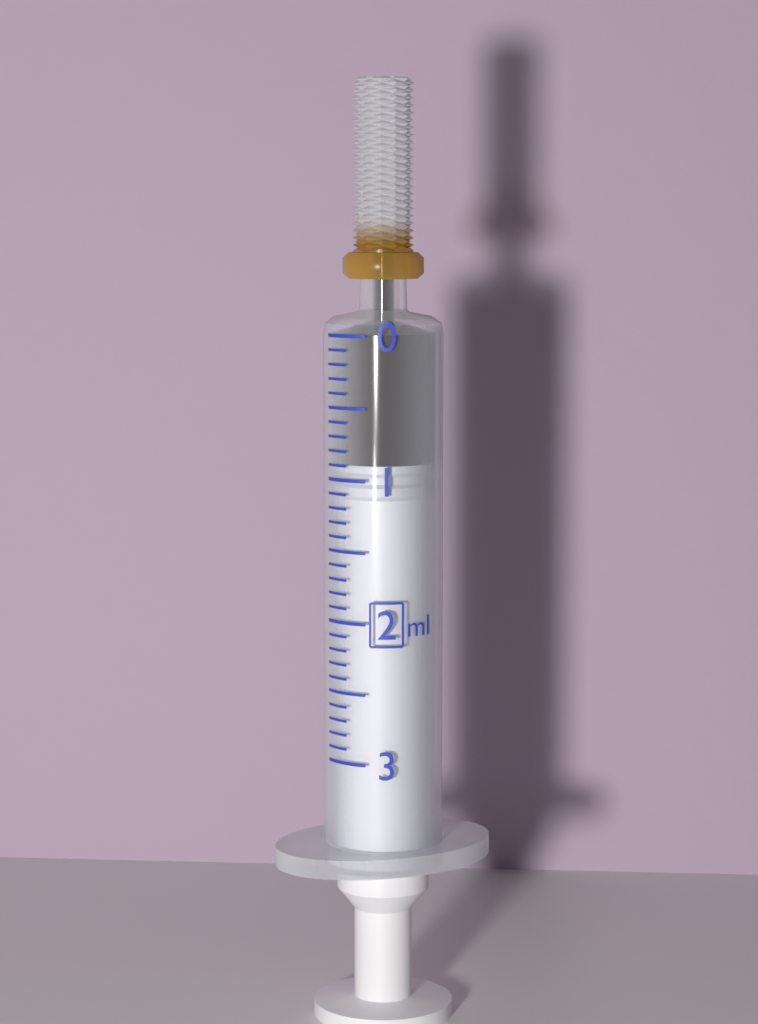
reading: 0.9 ml
